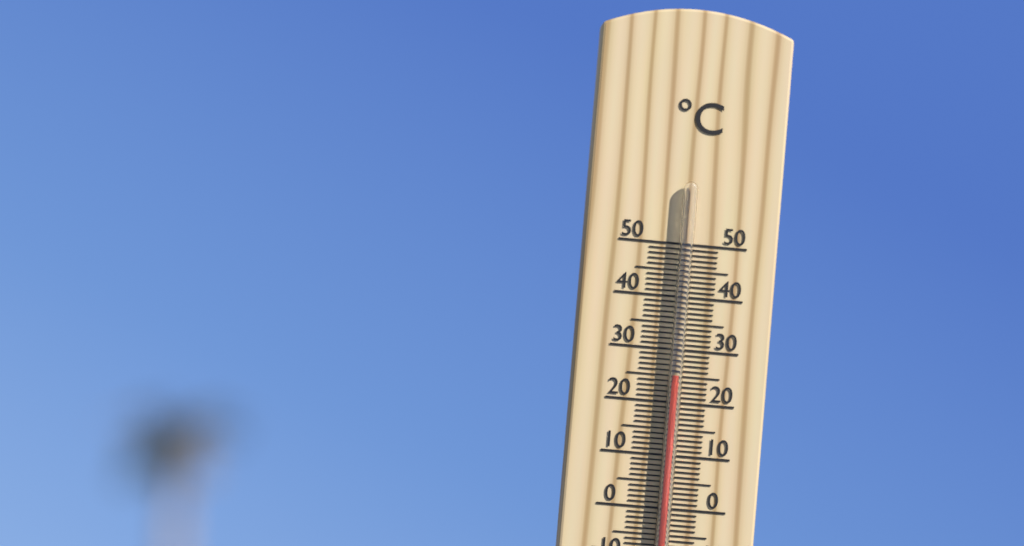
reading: 25 °C
